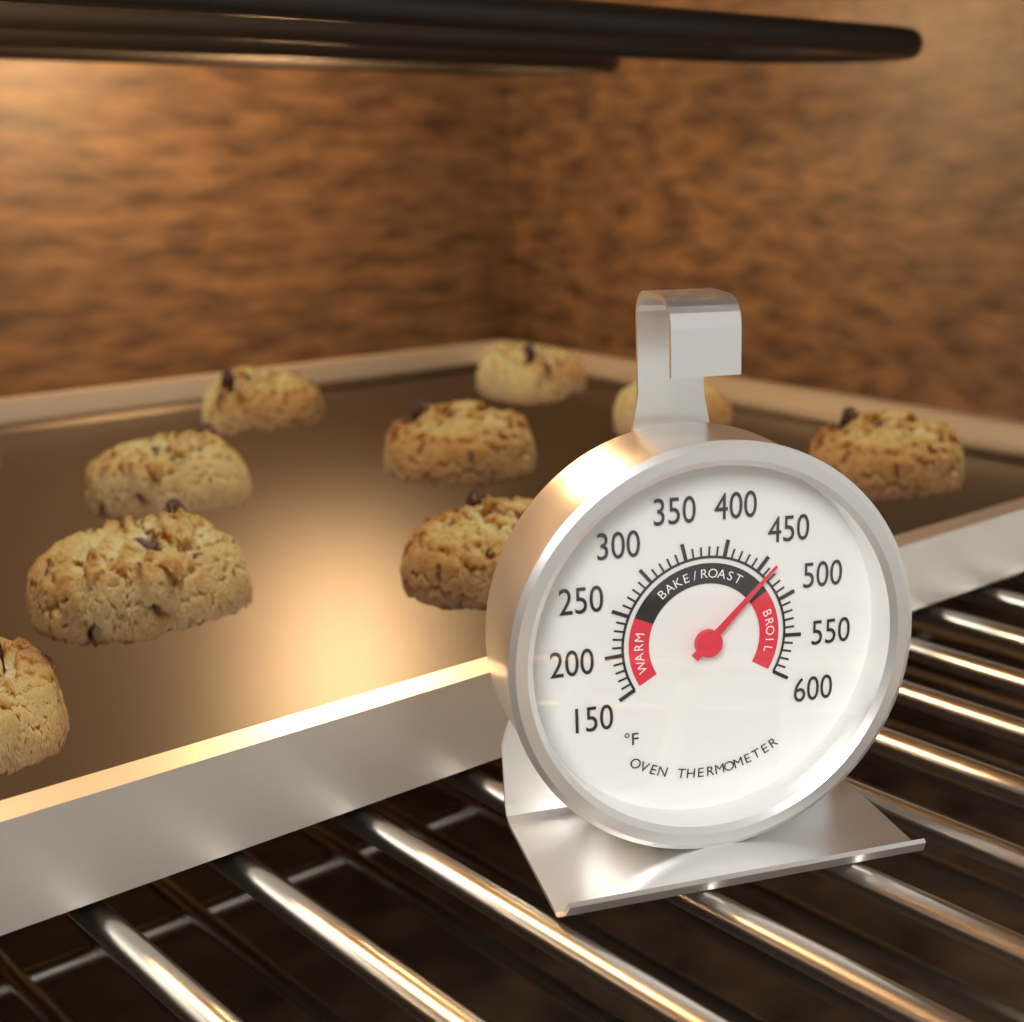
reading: 460 °F
